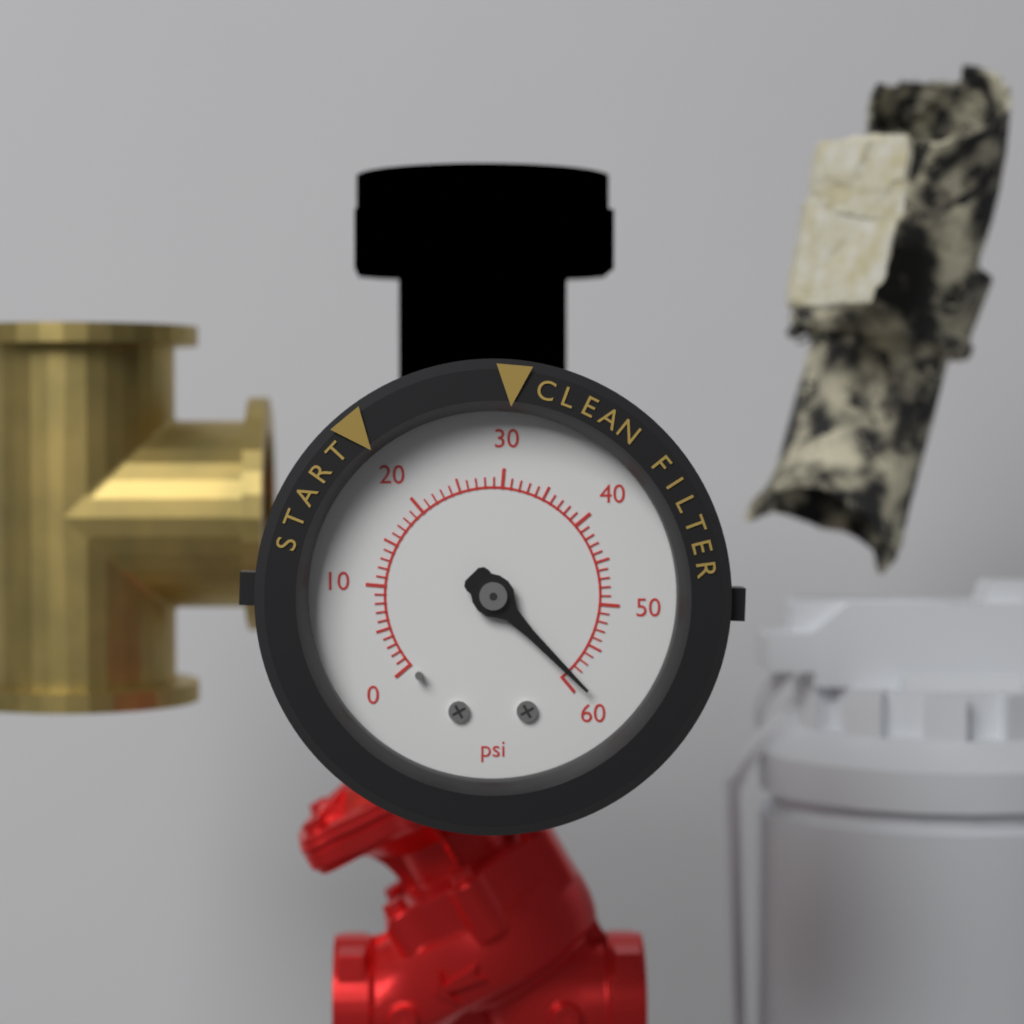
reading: 59 psi
